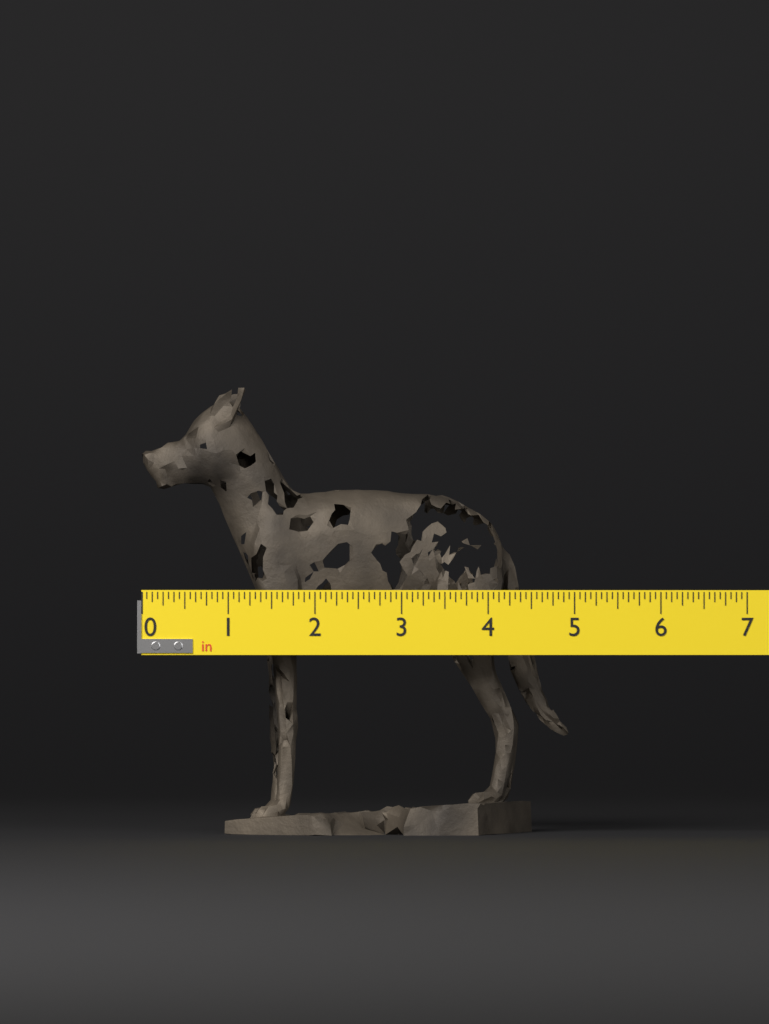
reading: 5.0000 in
